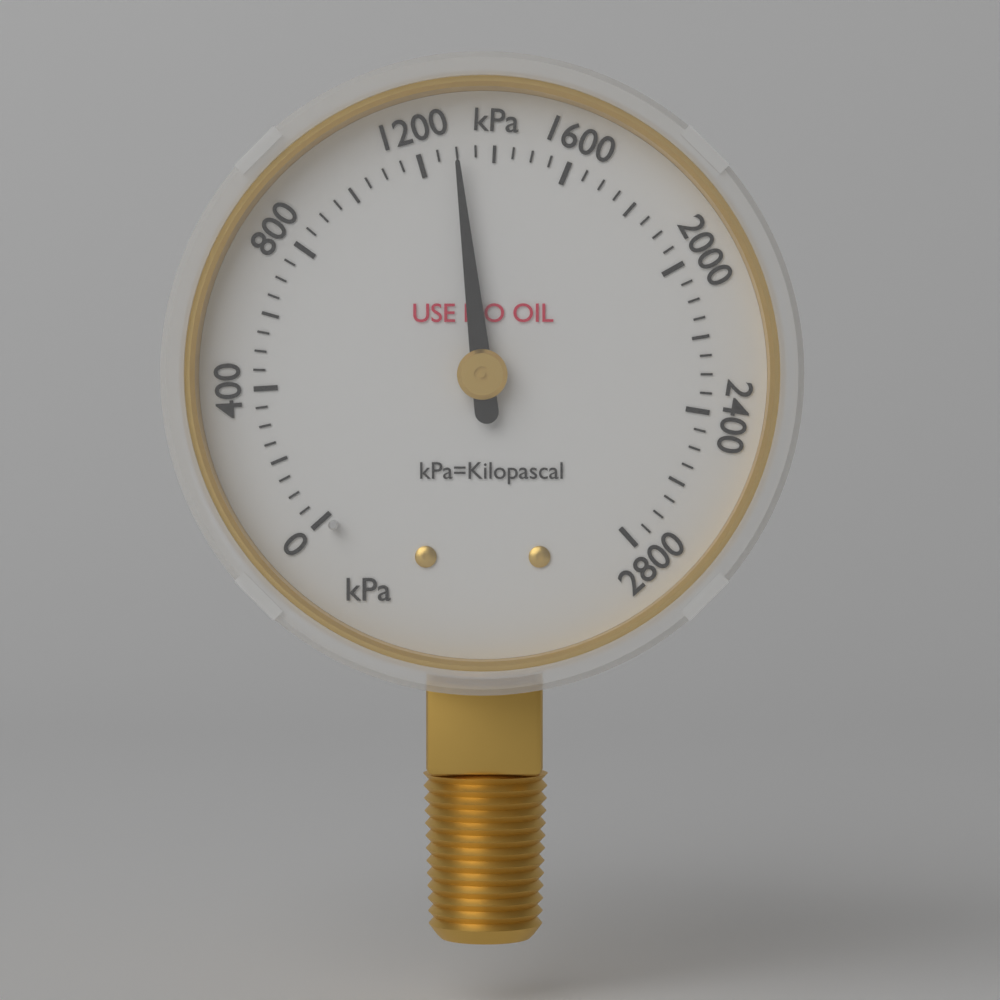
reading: 1300 kPa
